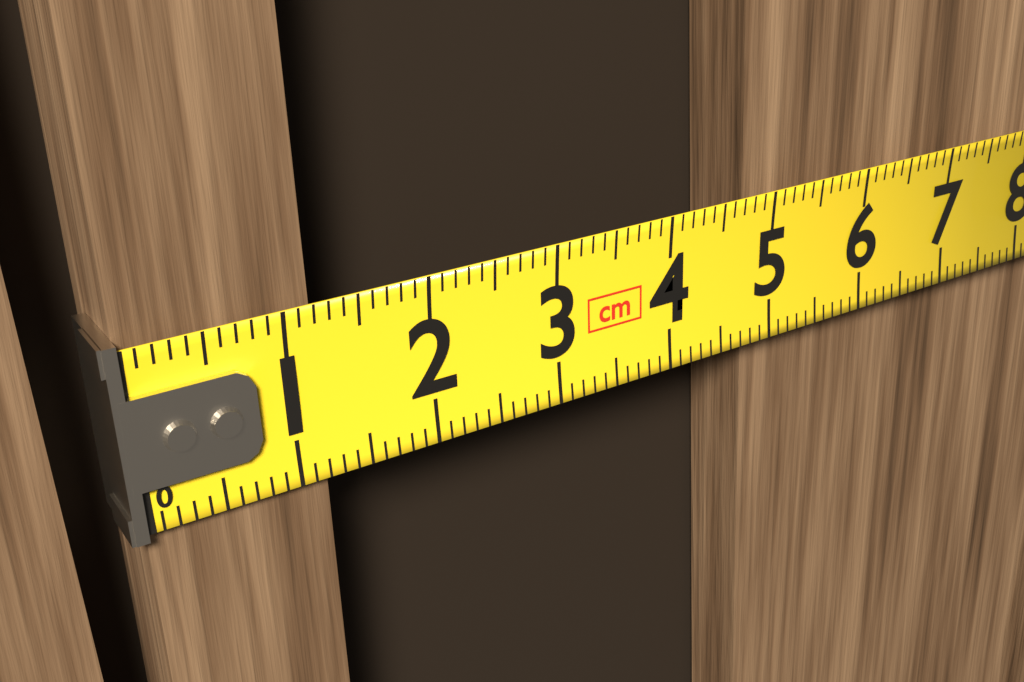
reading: 1.2 cm
